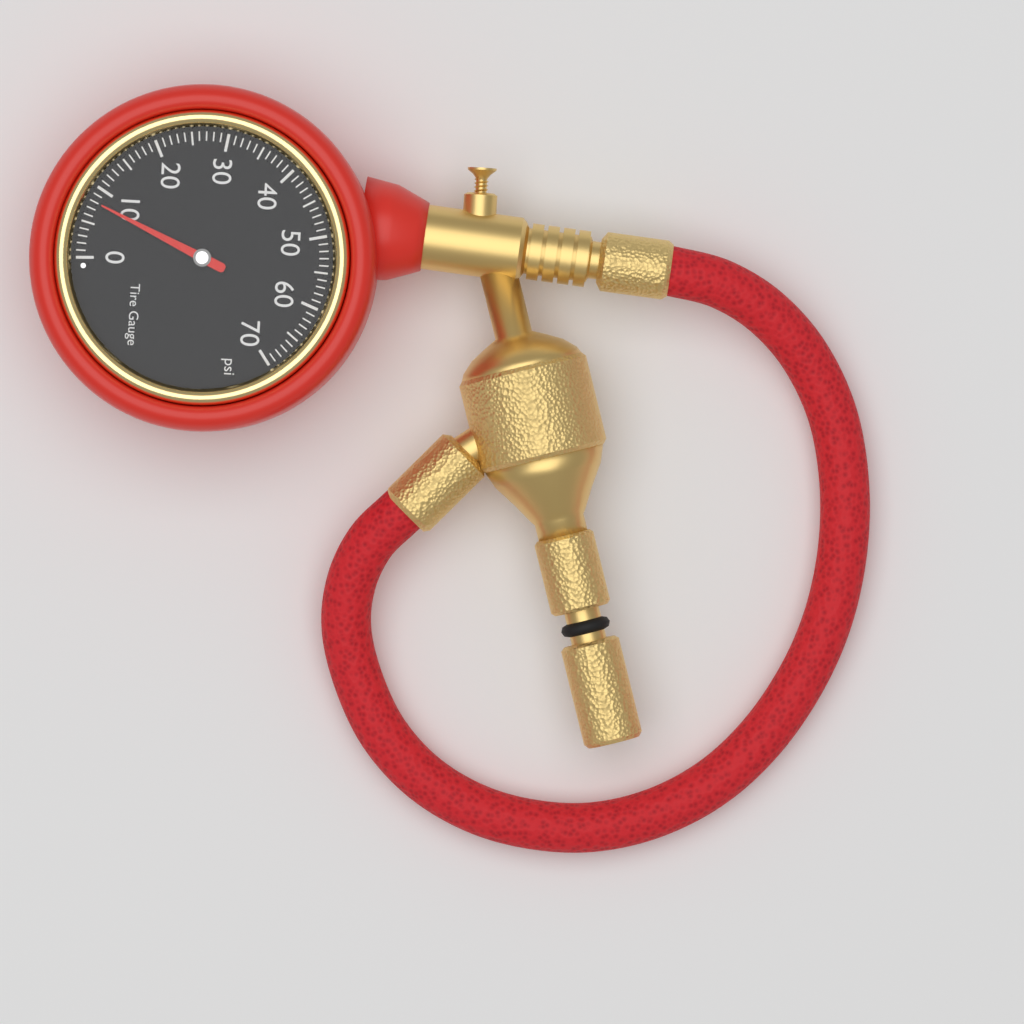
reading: 8 psi
